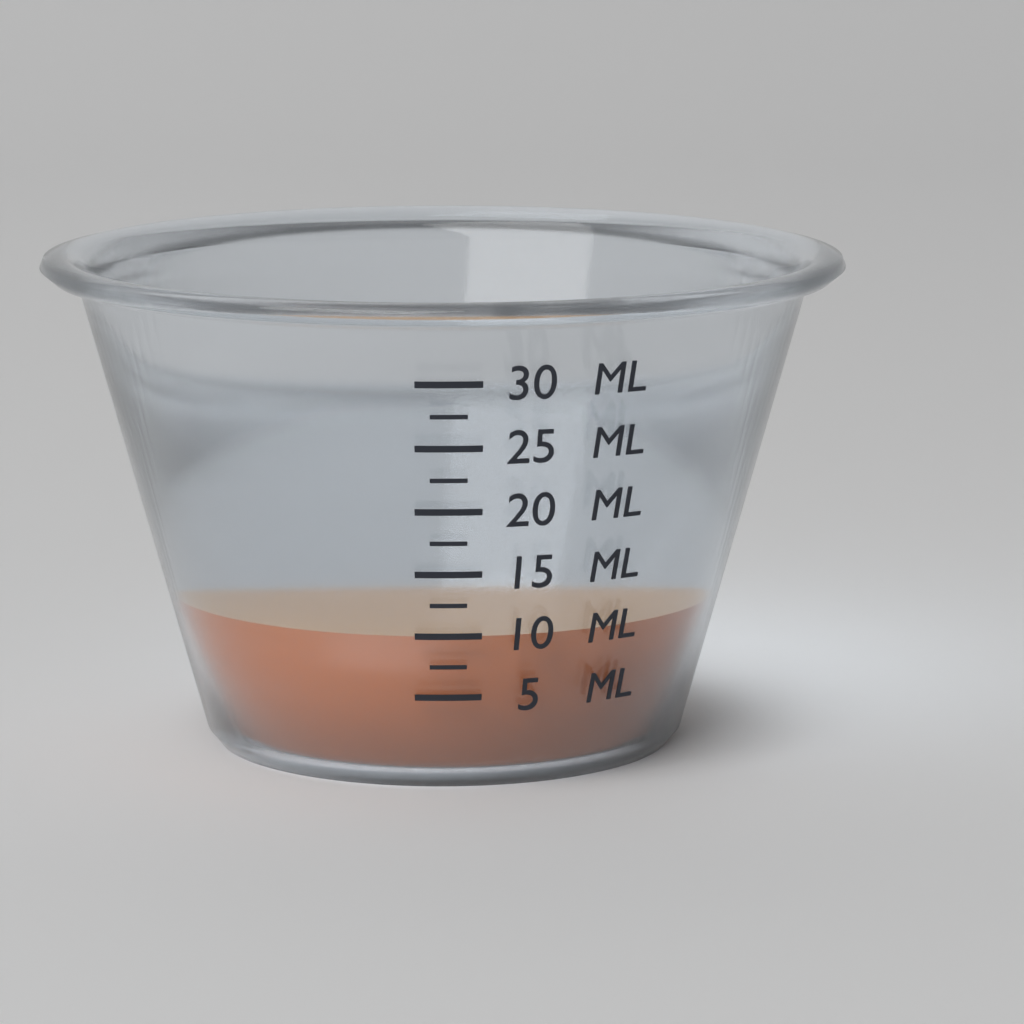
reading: 10.0 ml
